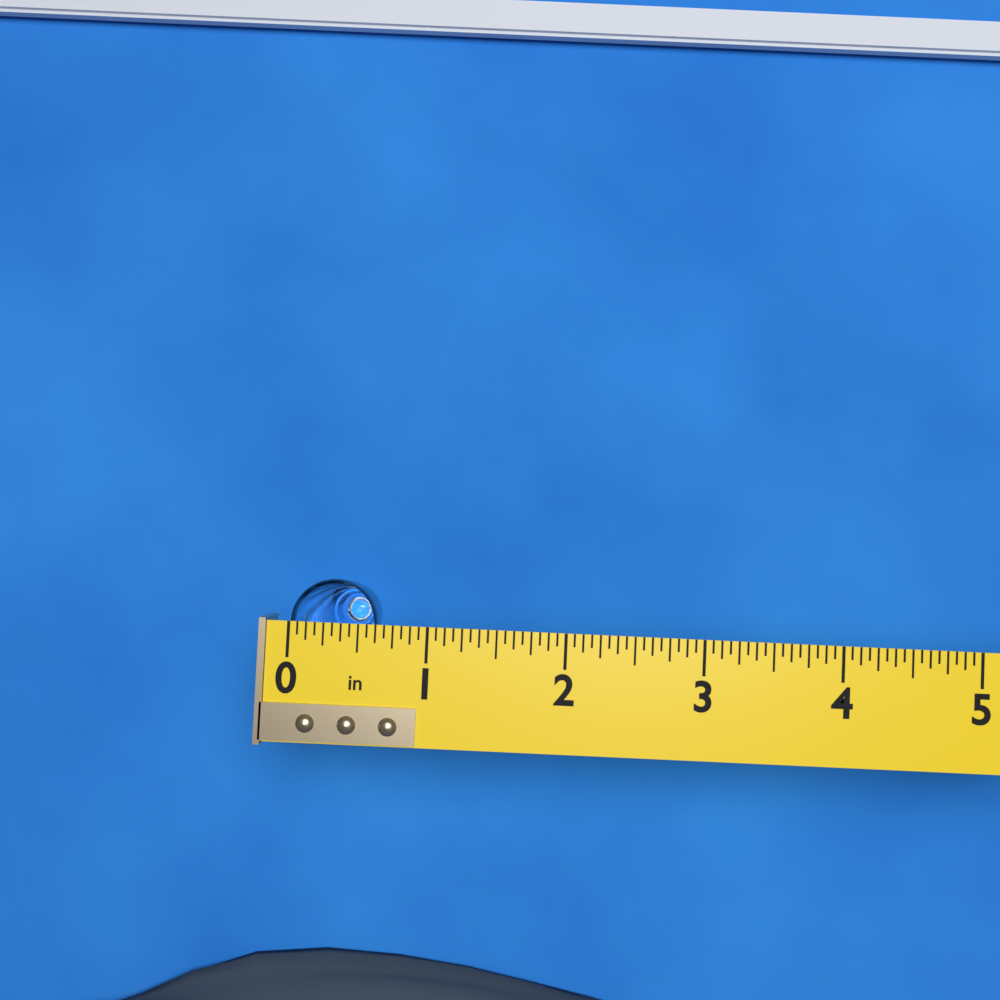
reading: 0.6250 in
